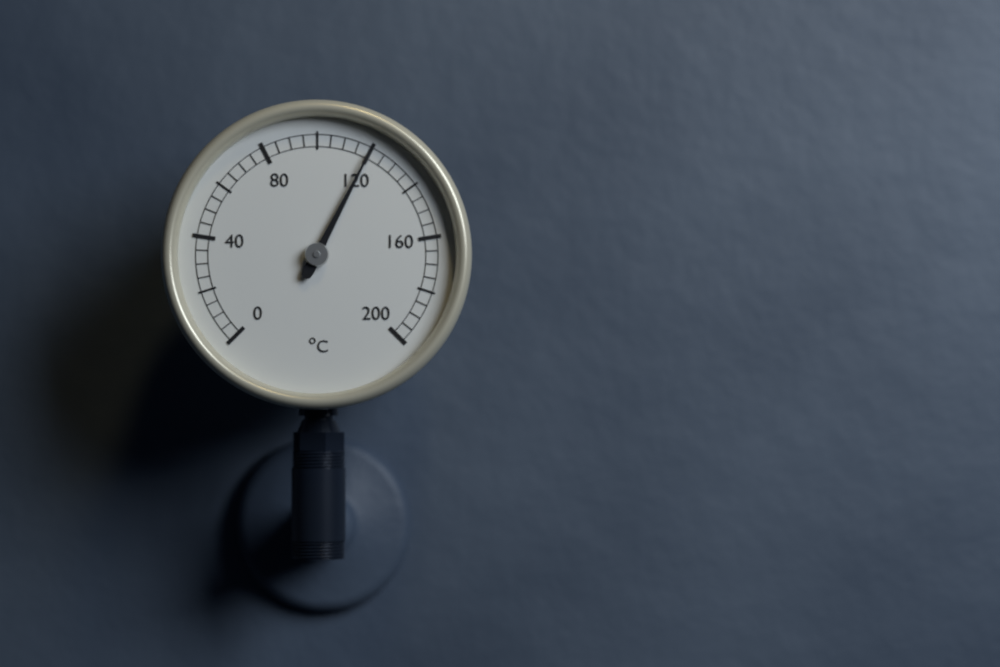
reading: 120 °C
